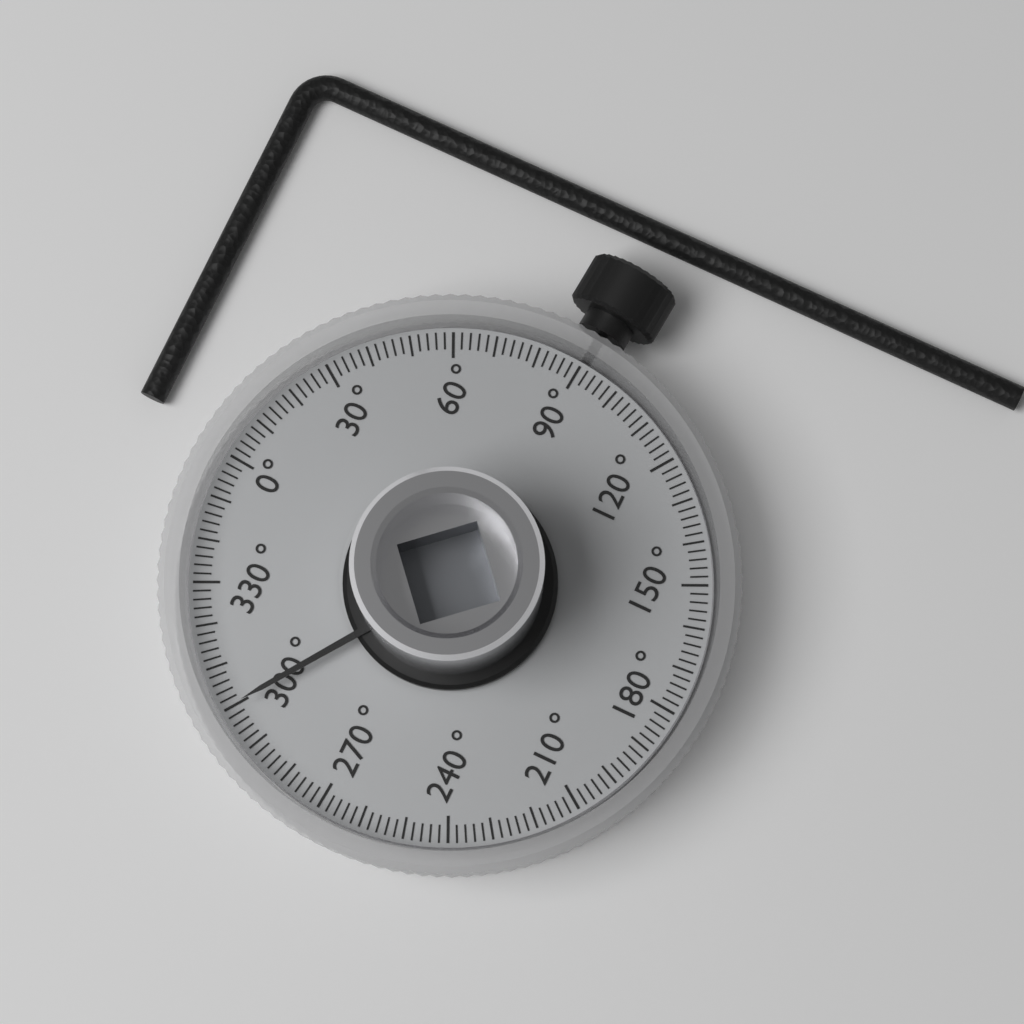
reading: 300 °
